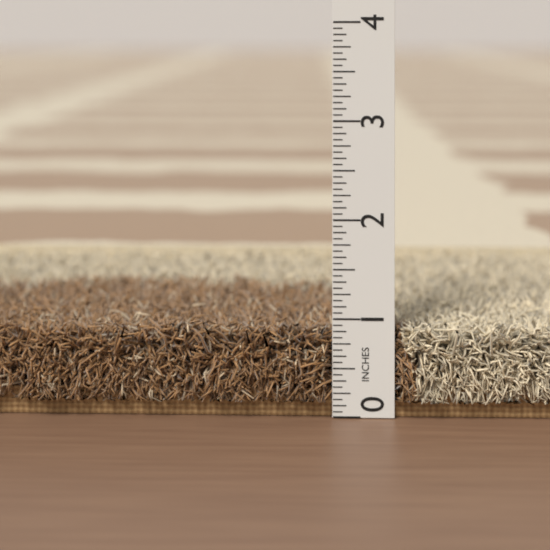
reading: 0.9375 in
